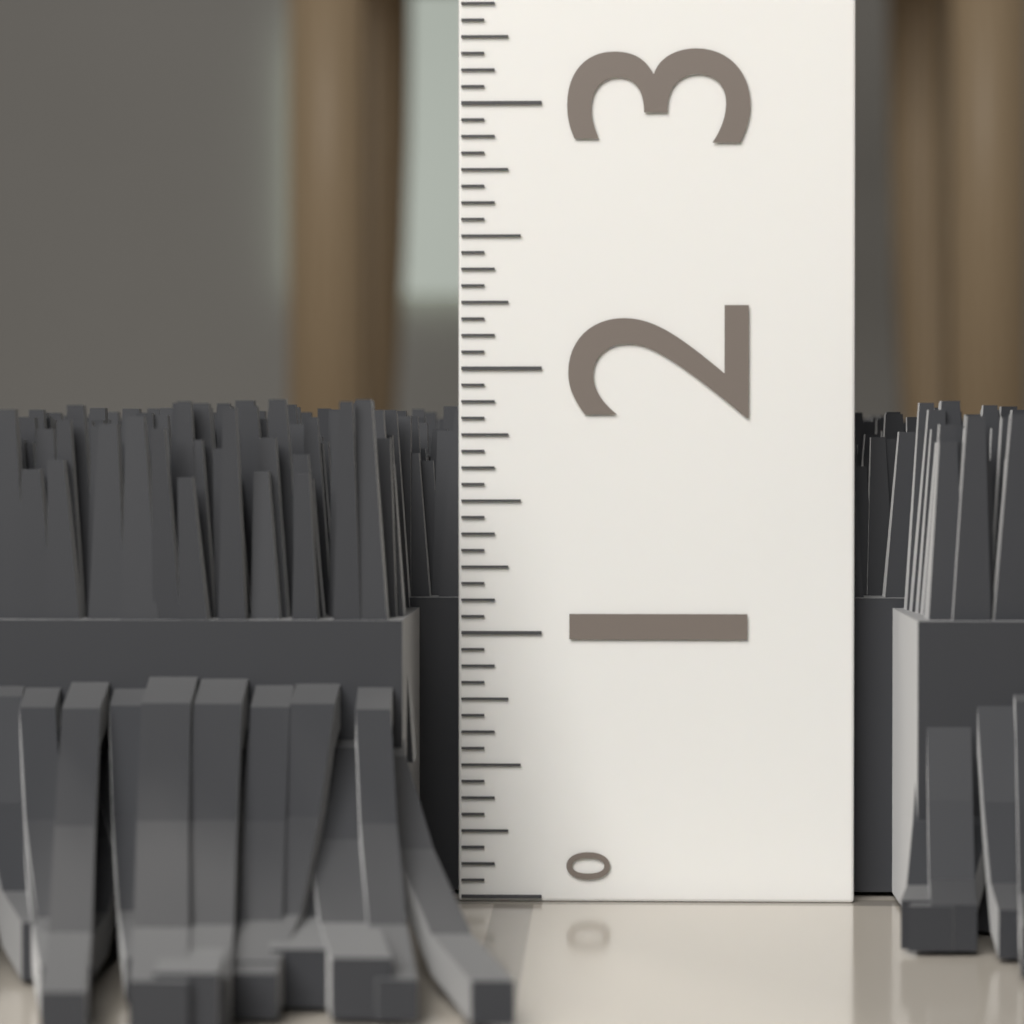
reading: 1.8750 (no unit)
